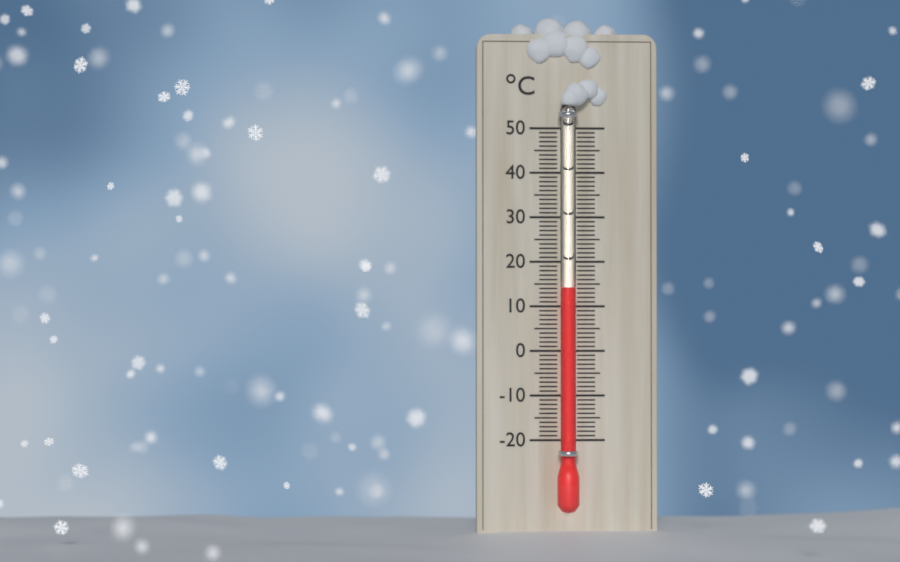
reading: 14 °C
